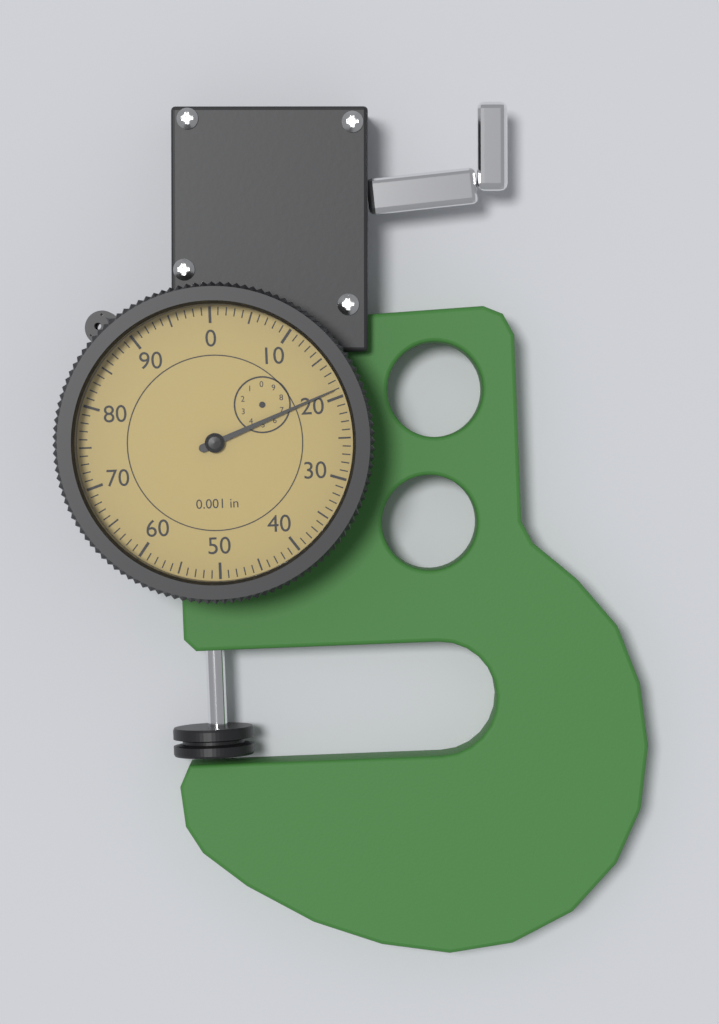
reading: 19 0.001 in
